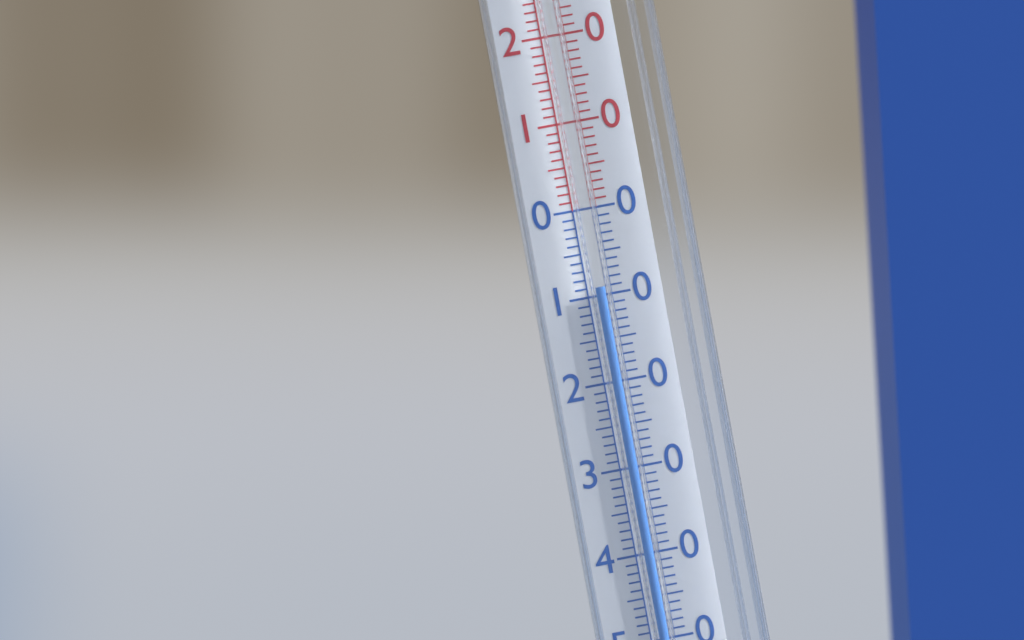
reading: -9 °C
